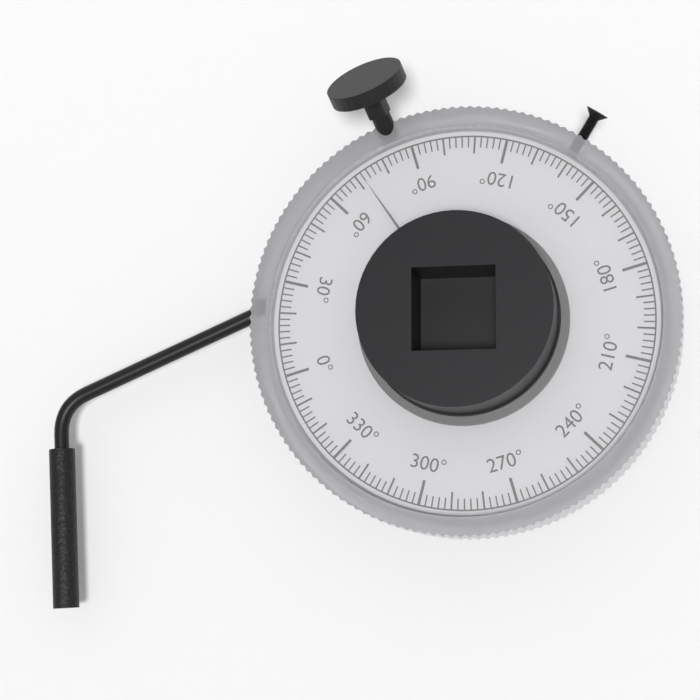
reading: 72 °
